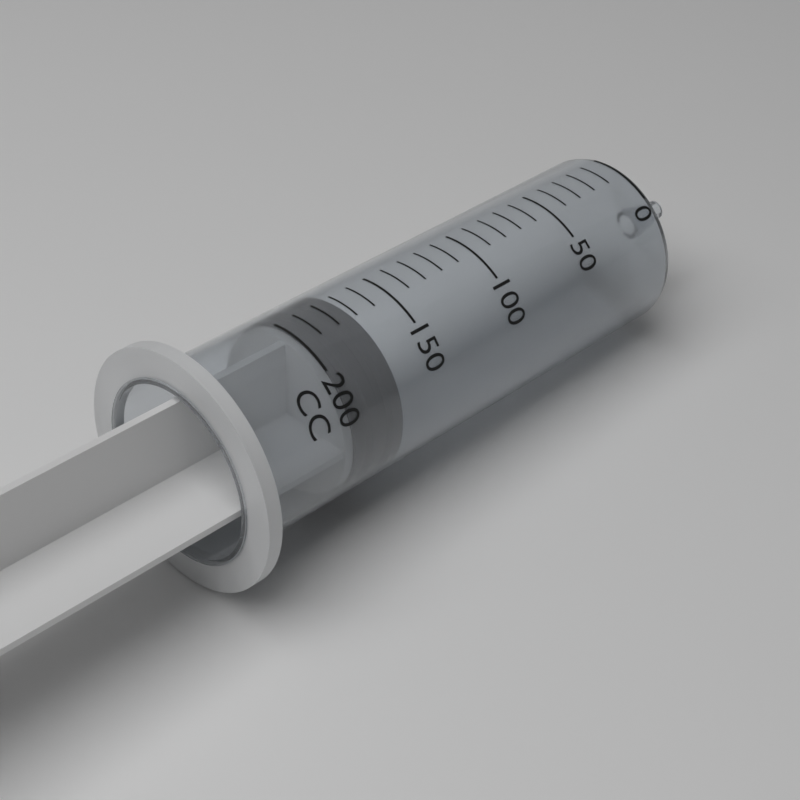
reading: 170 cc
